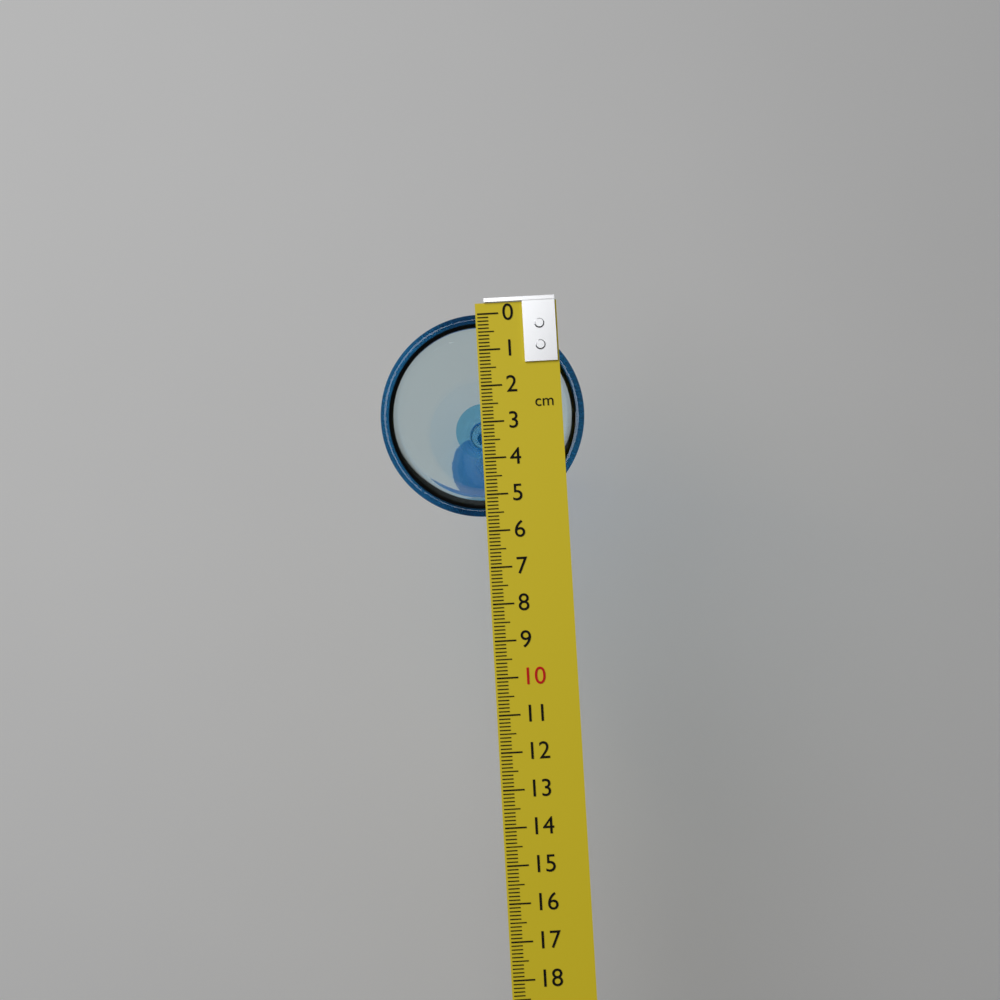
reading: 5.6 cm
